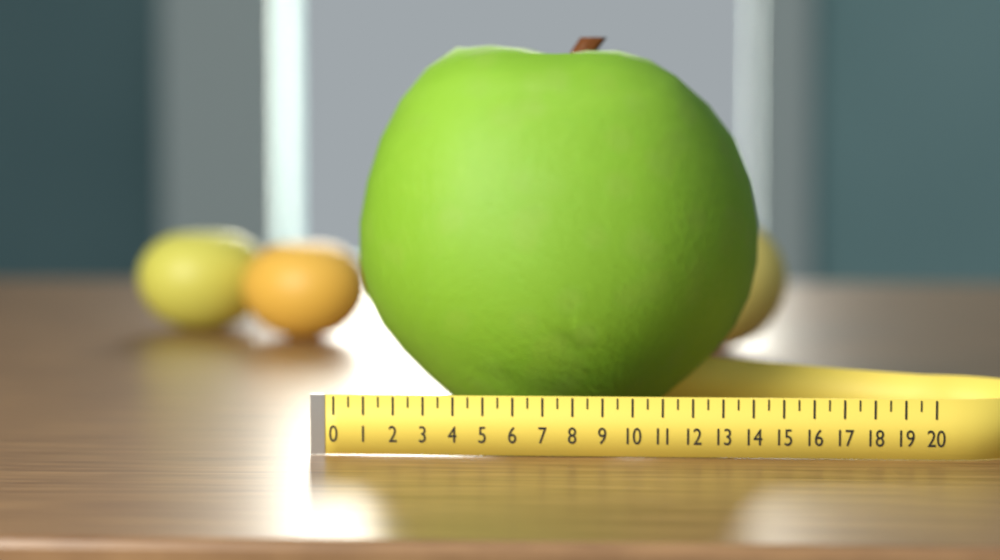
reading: 14.5 (no unit)
